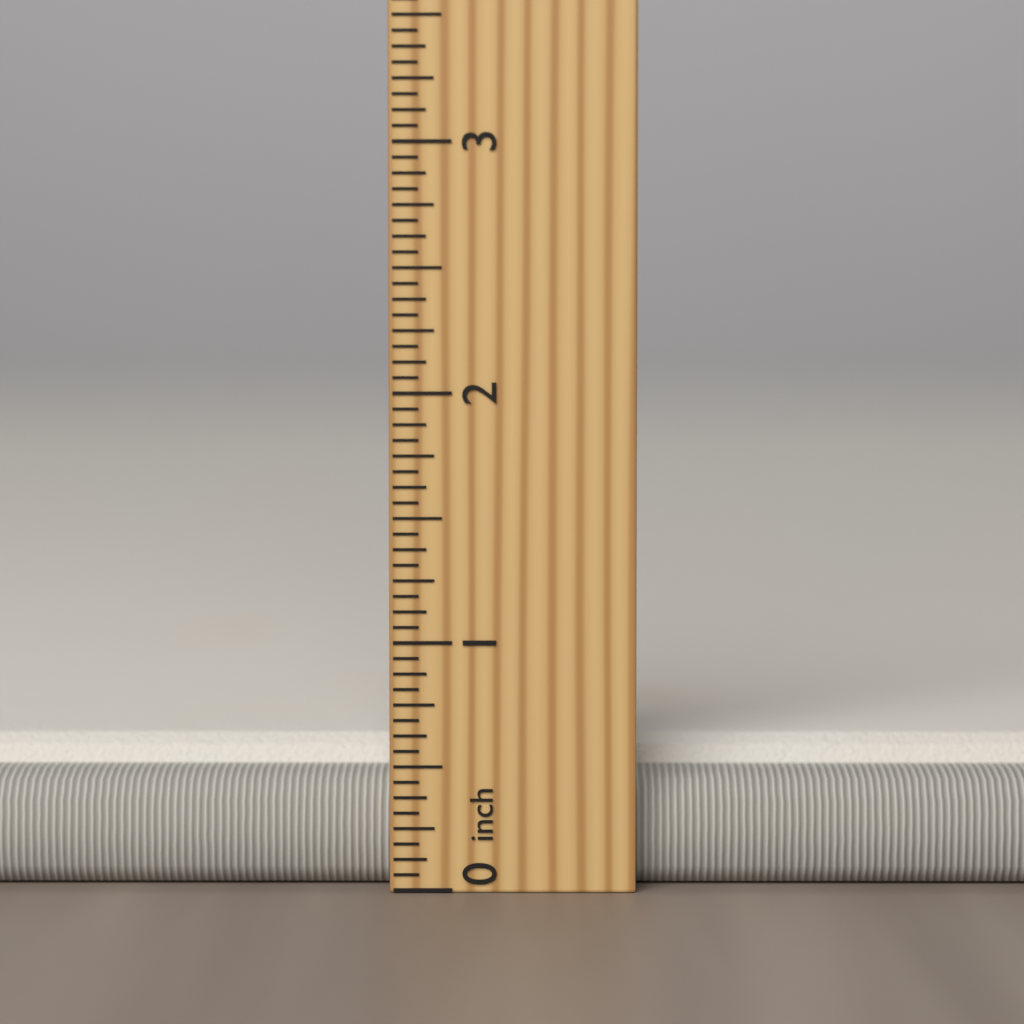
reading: 0.5625 inch
